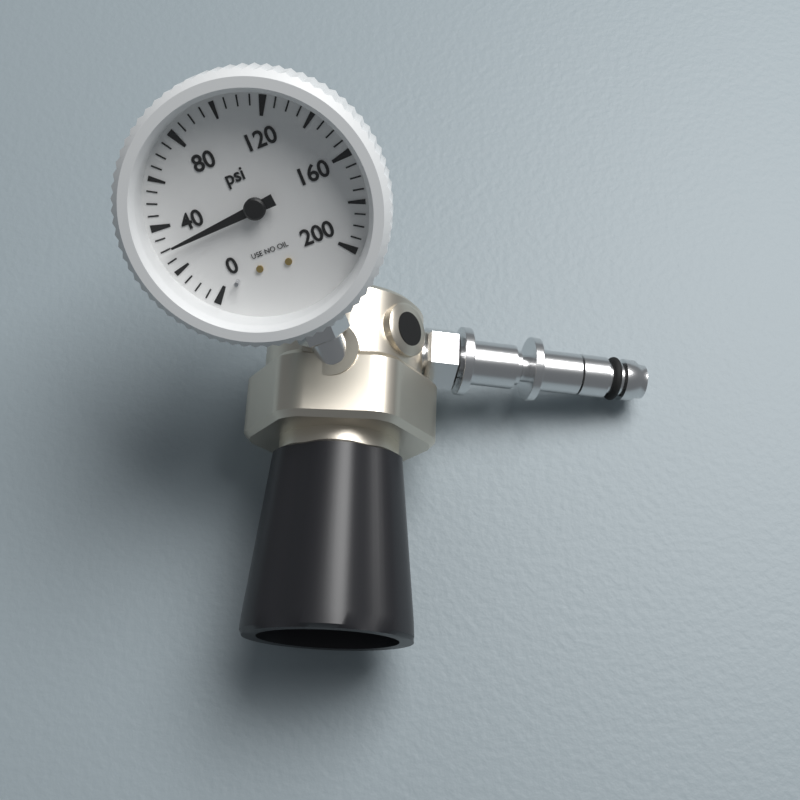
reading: 30 psi
